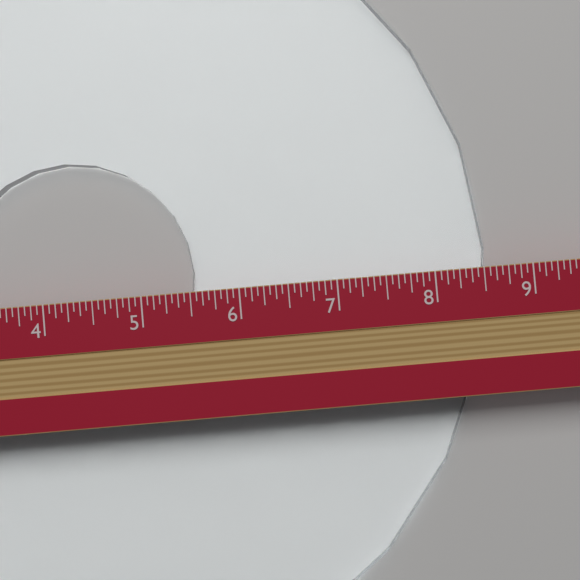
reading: 8.5625 in
